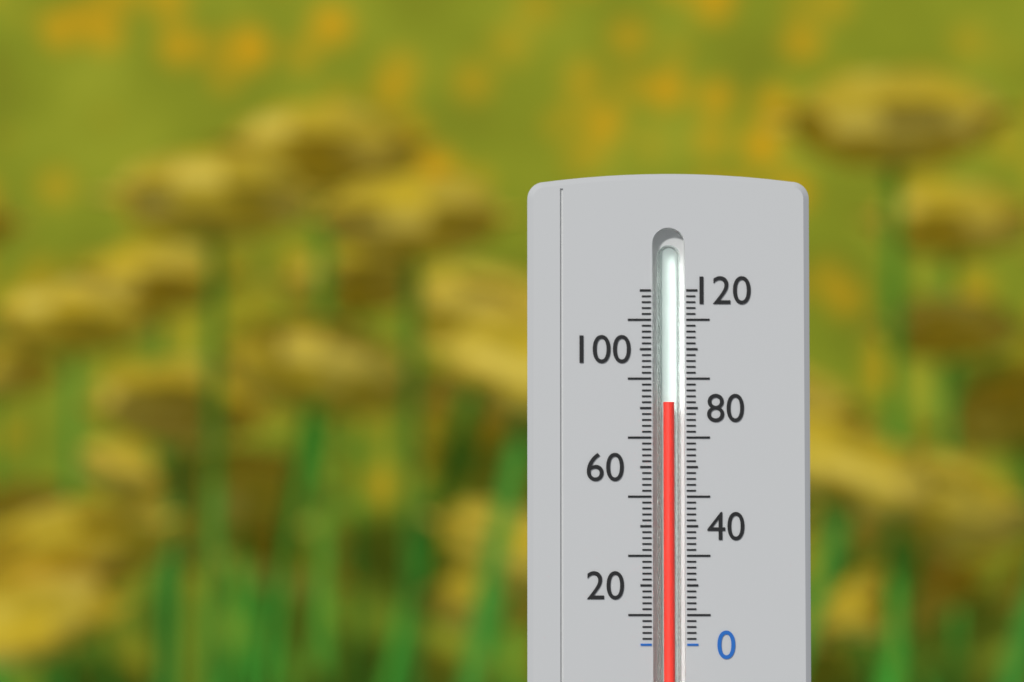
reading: 82 (no unit)
